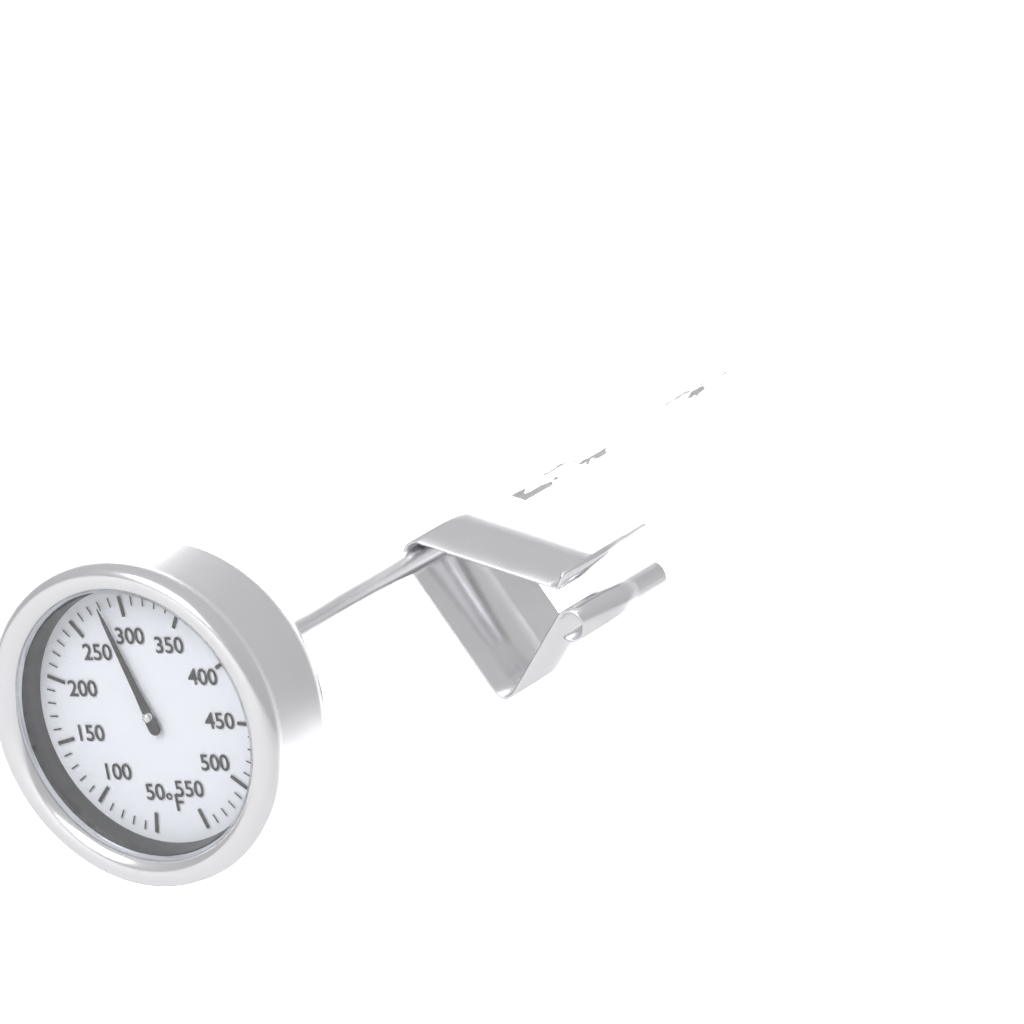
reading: 280 °F
